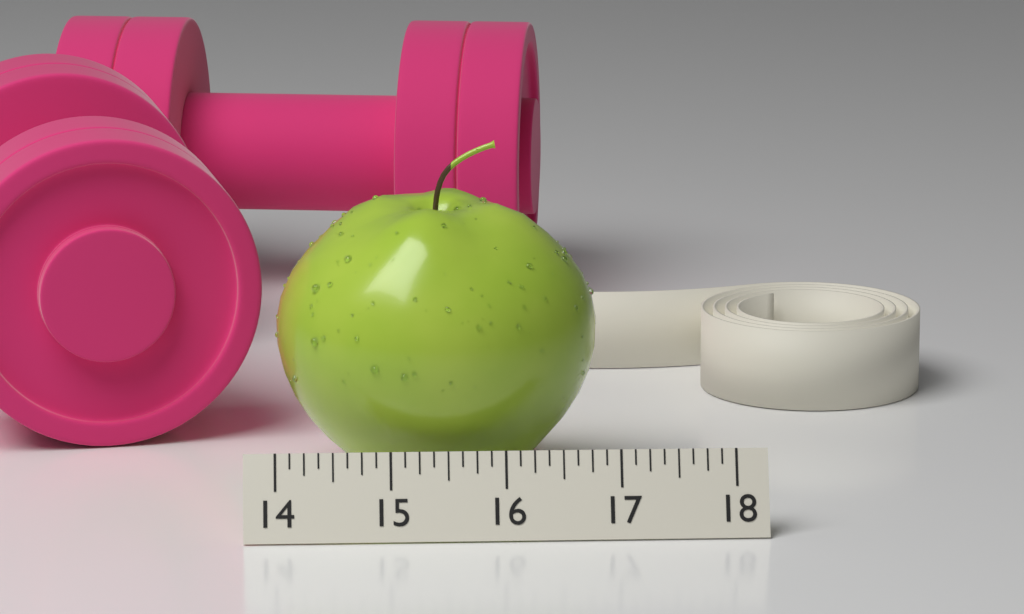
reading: 16.875 (no unit)
